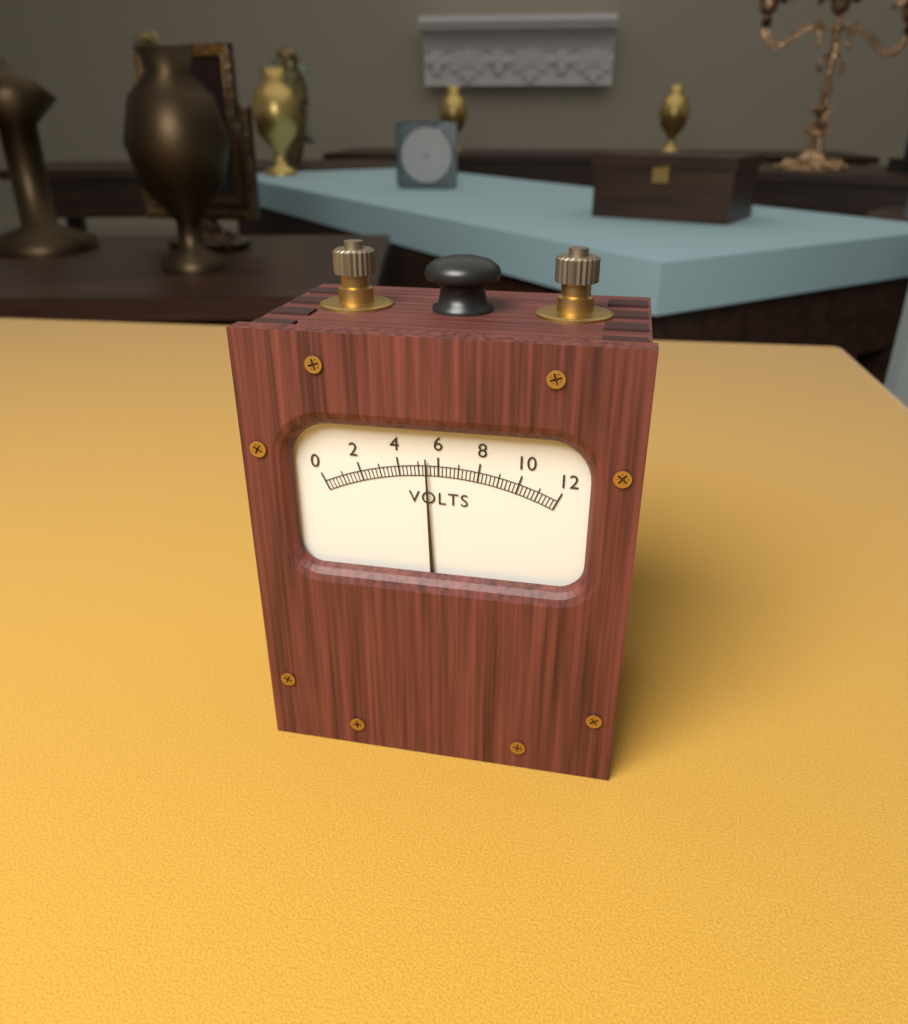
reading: 5.4 V
